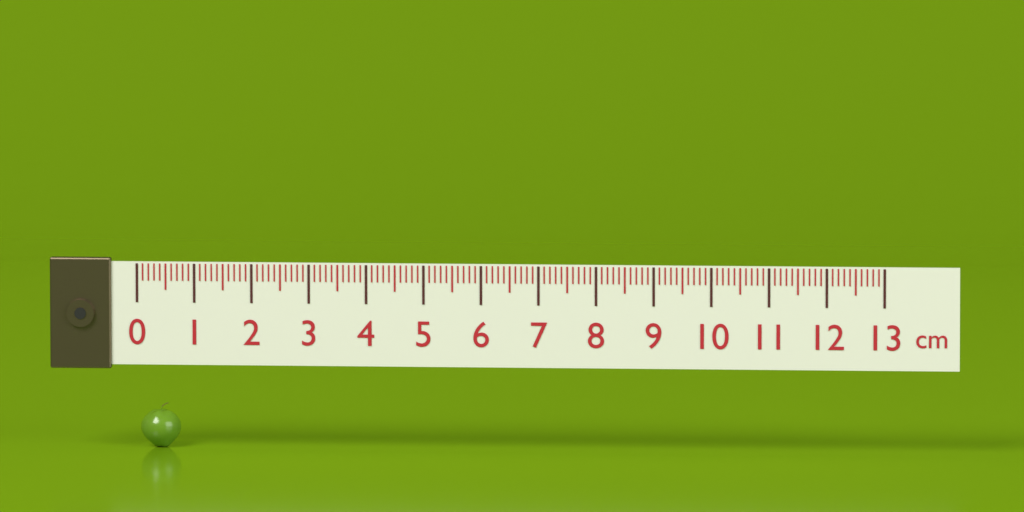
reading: 0.7 cm
